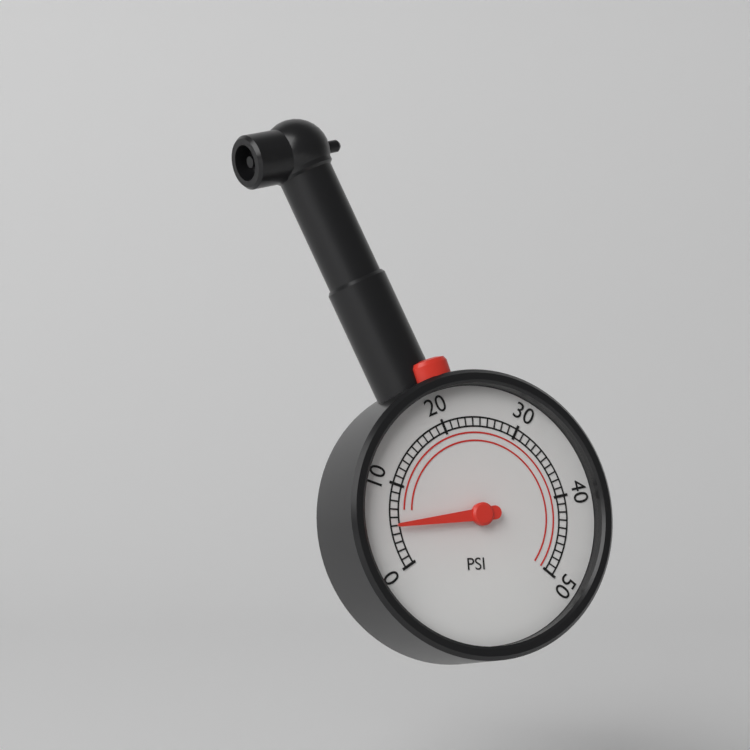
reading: 5 psi
